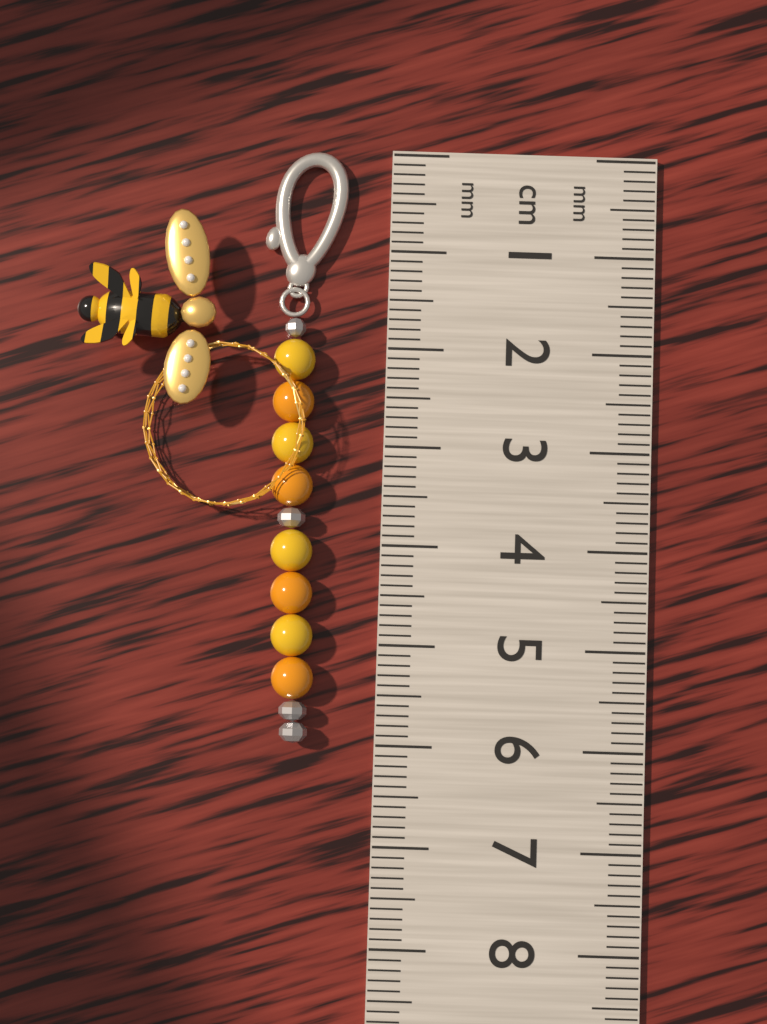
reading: 6.0 cm
